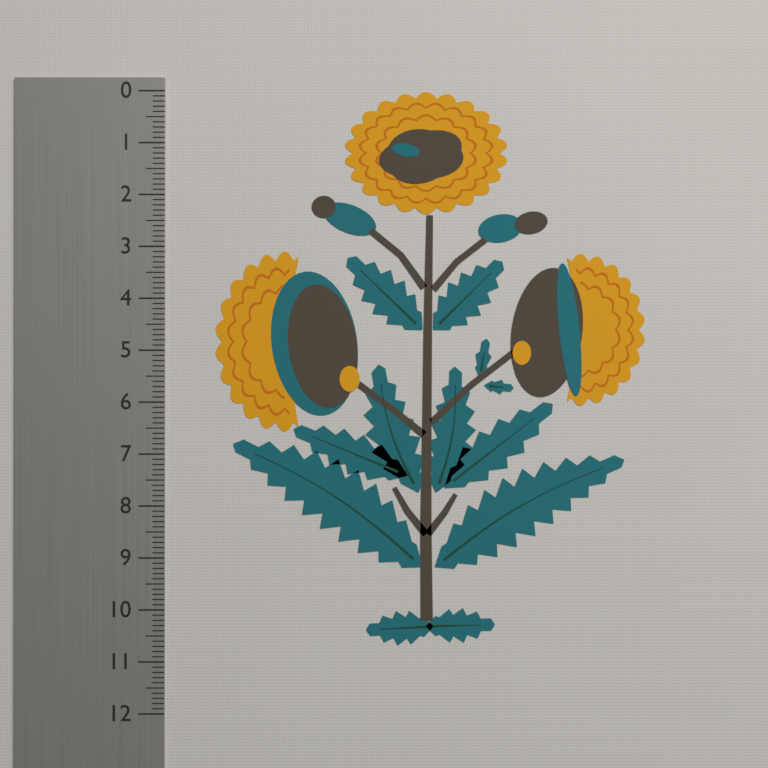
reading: 10.7 (no unit)
